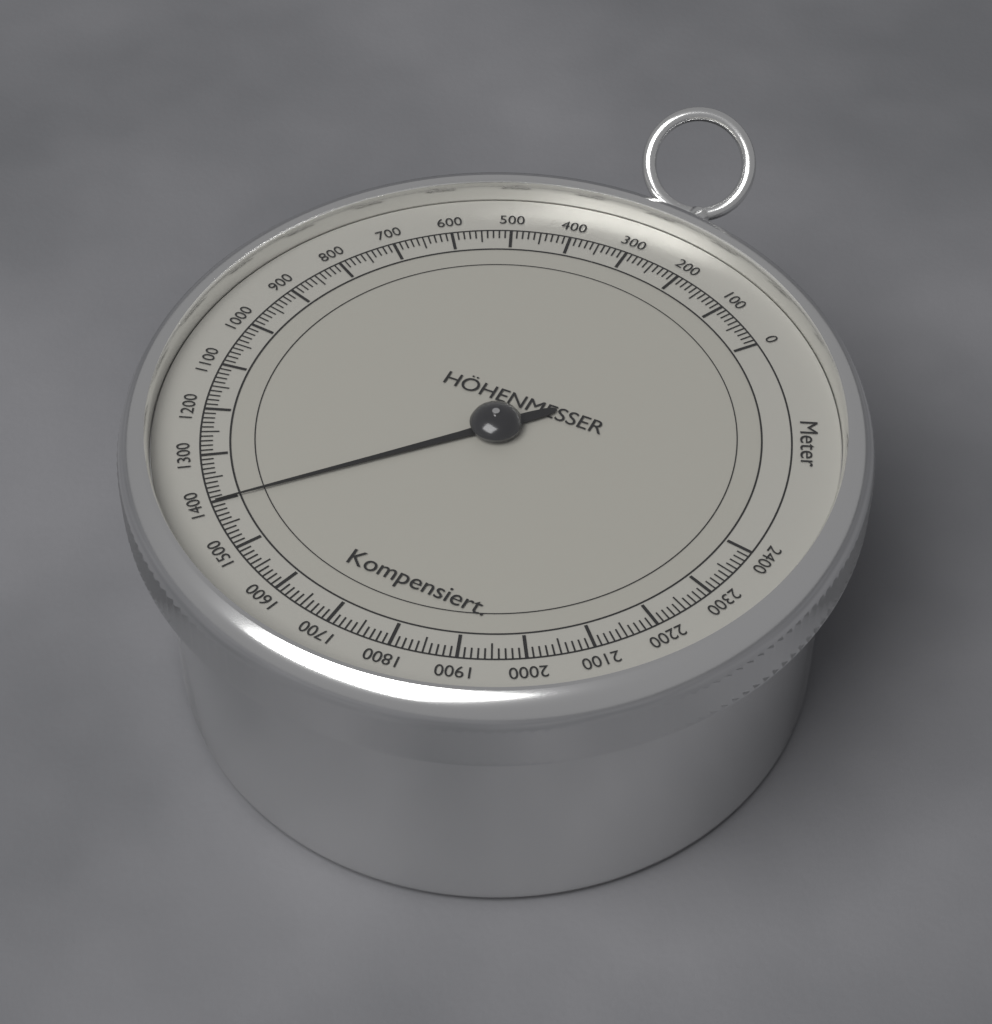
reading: 1400 m
